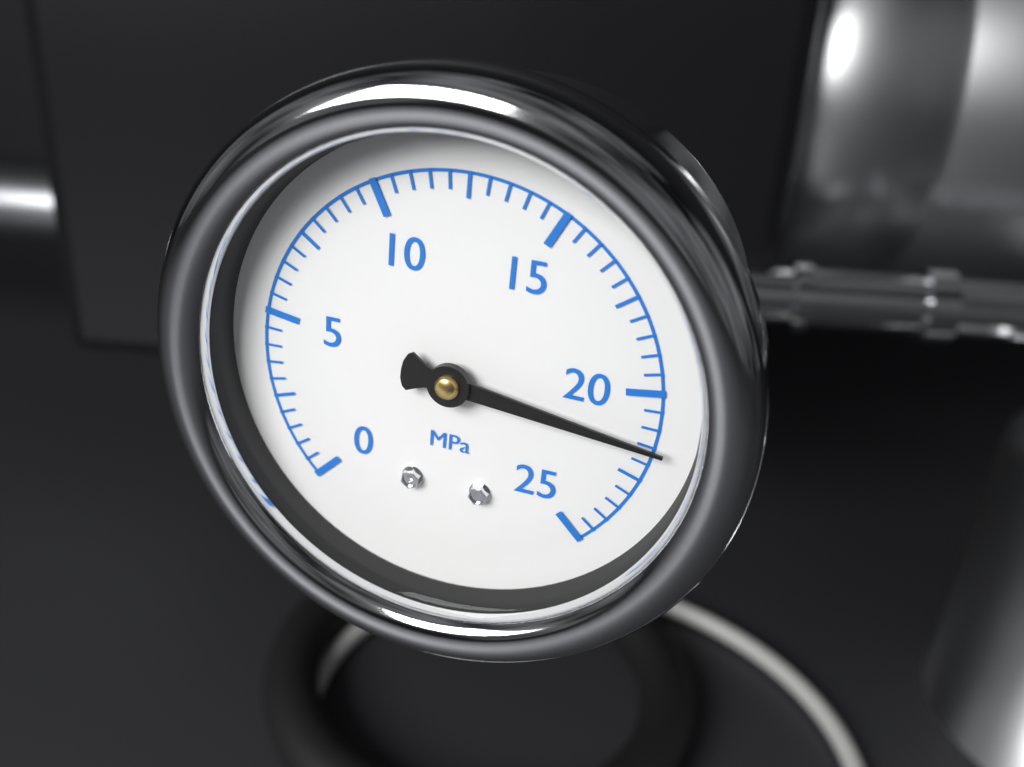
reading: 21.5 MPa
